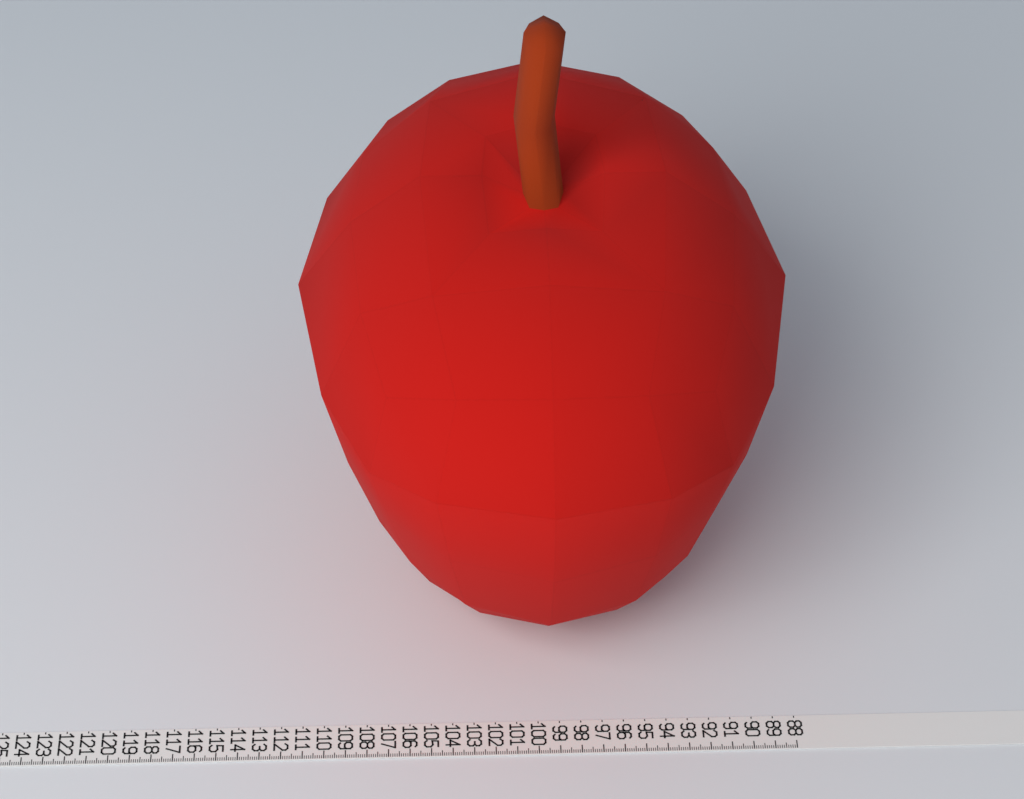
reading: 110.8 (no unit)
